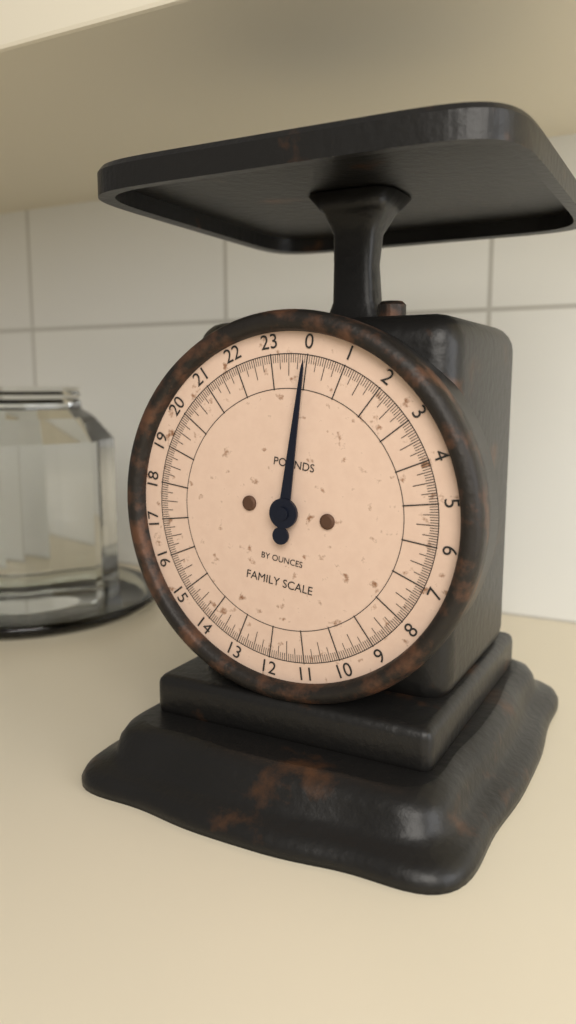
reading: 0.0000 pounds
